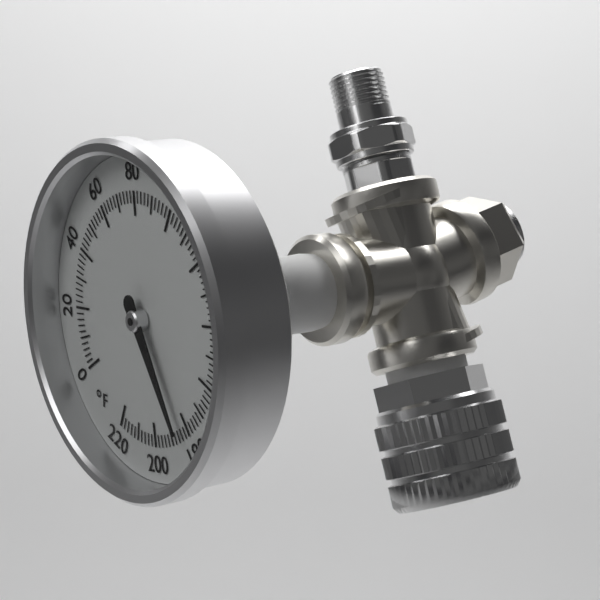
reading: 184 °F
